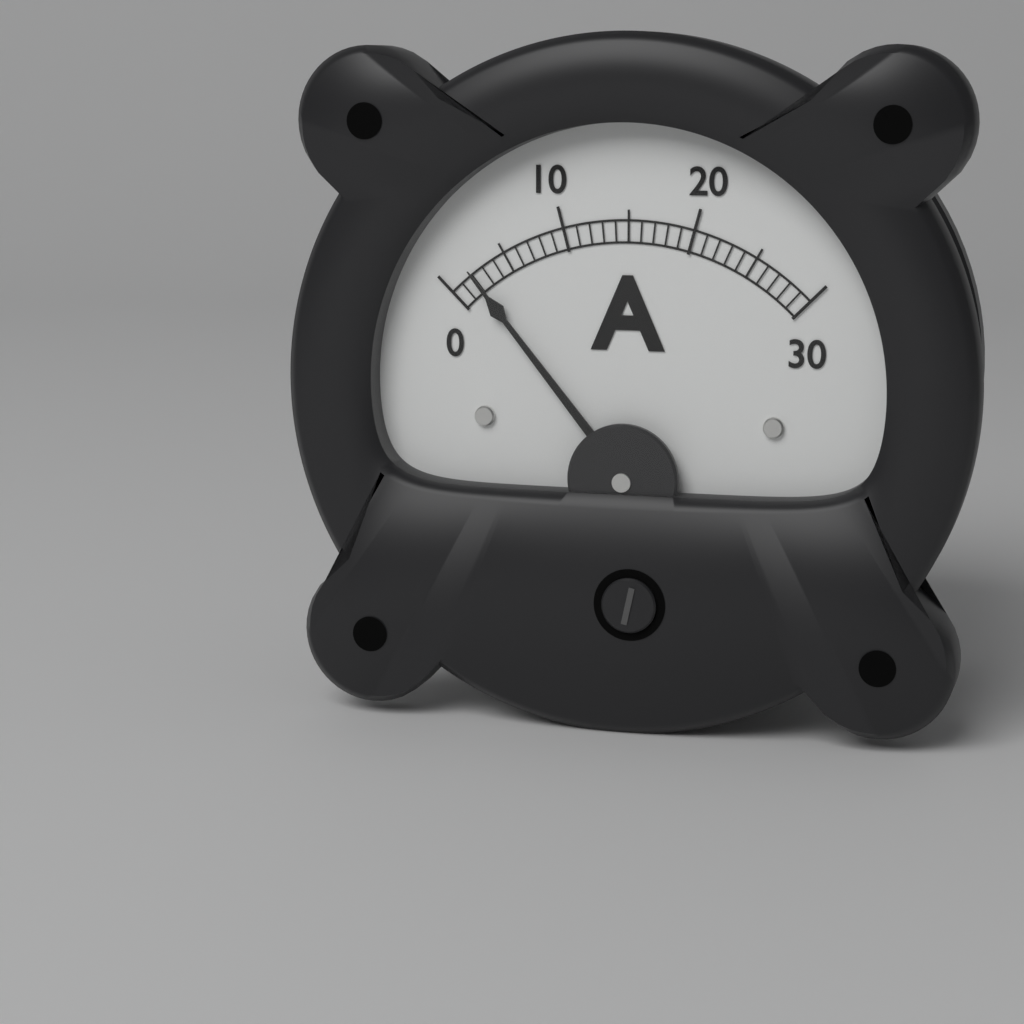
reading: 2 A
